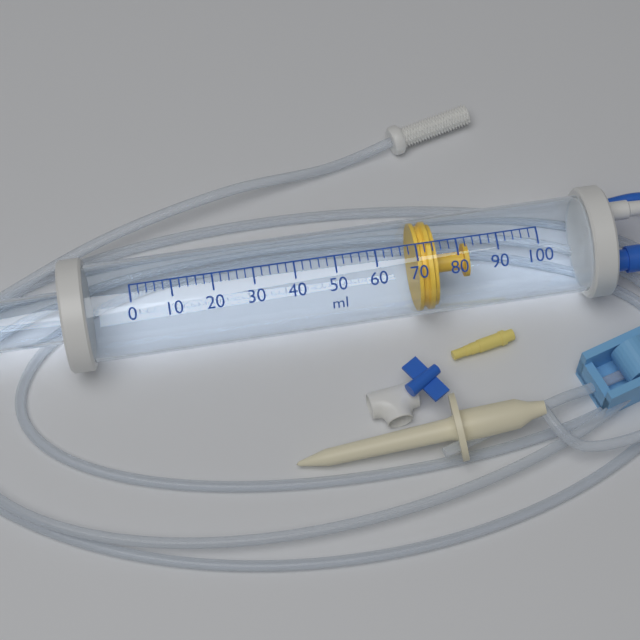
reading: 70 ml
